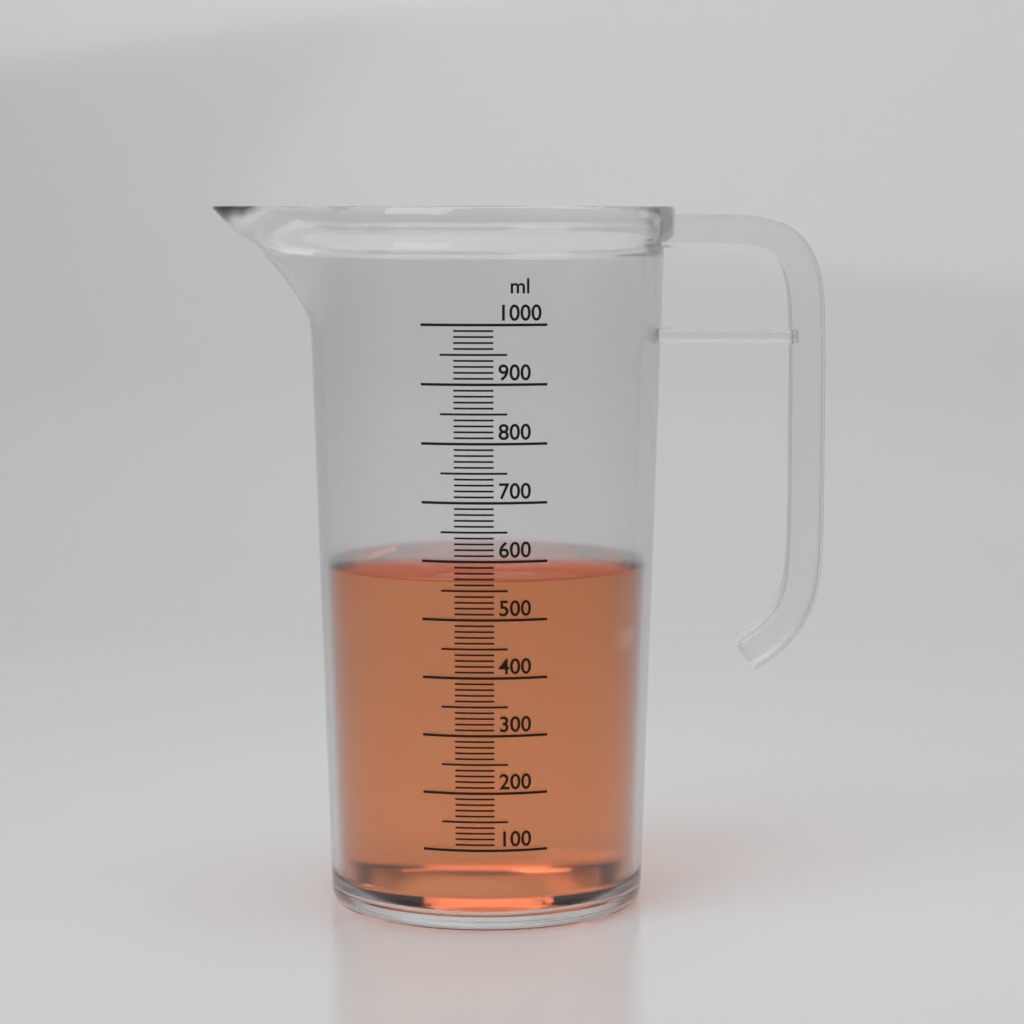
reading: 570 ml
